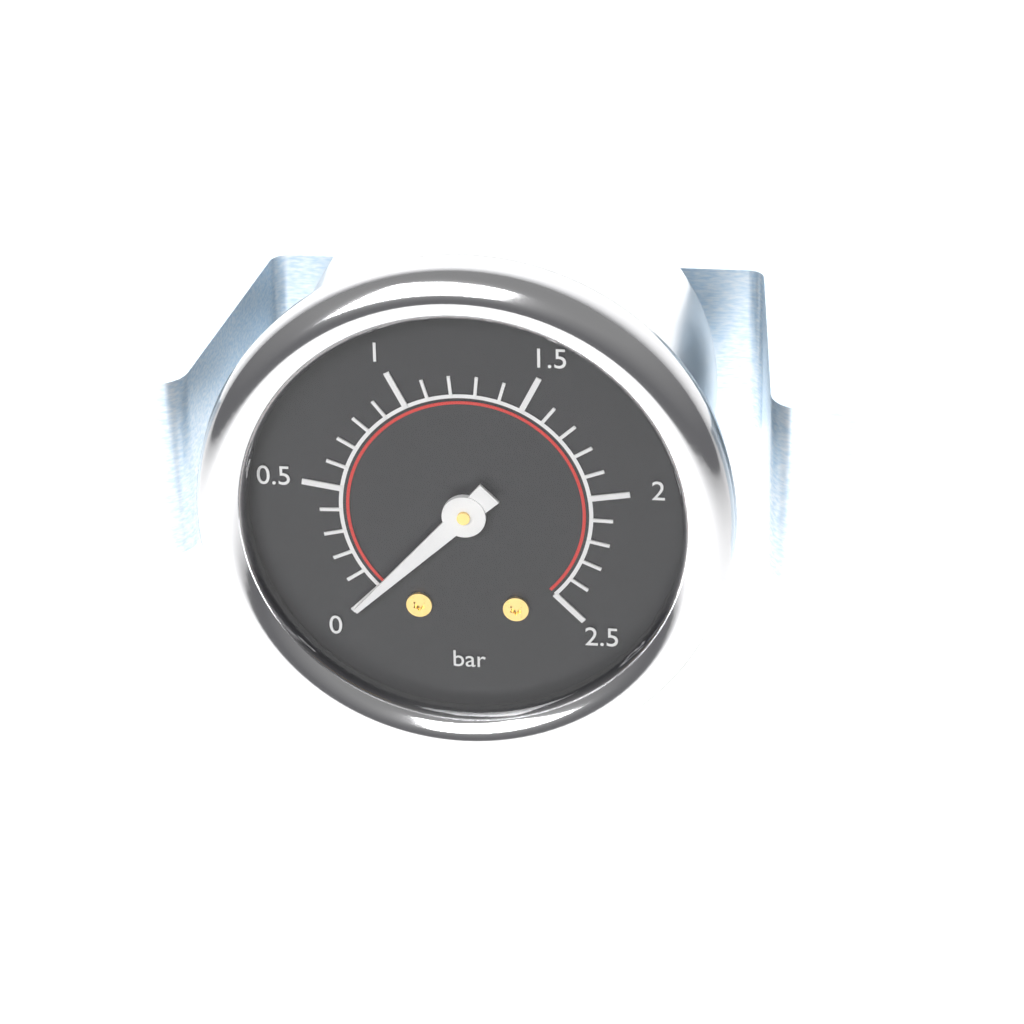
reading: 0.0 bar
